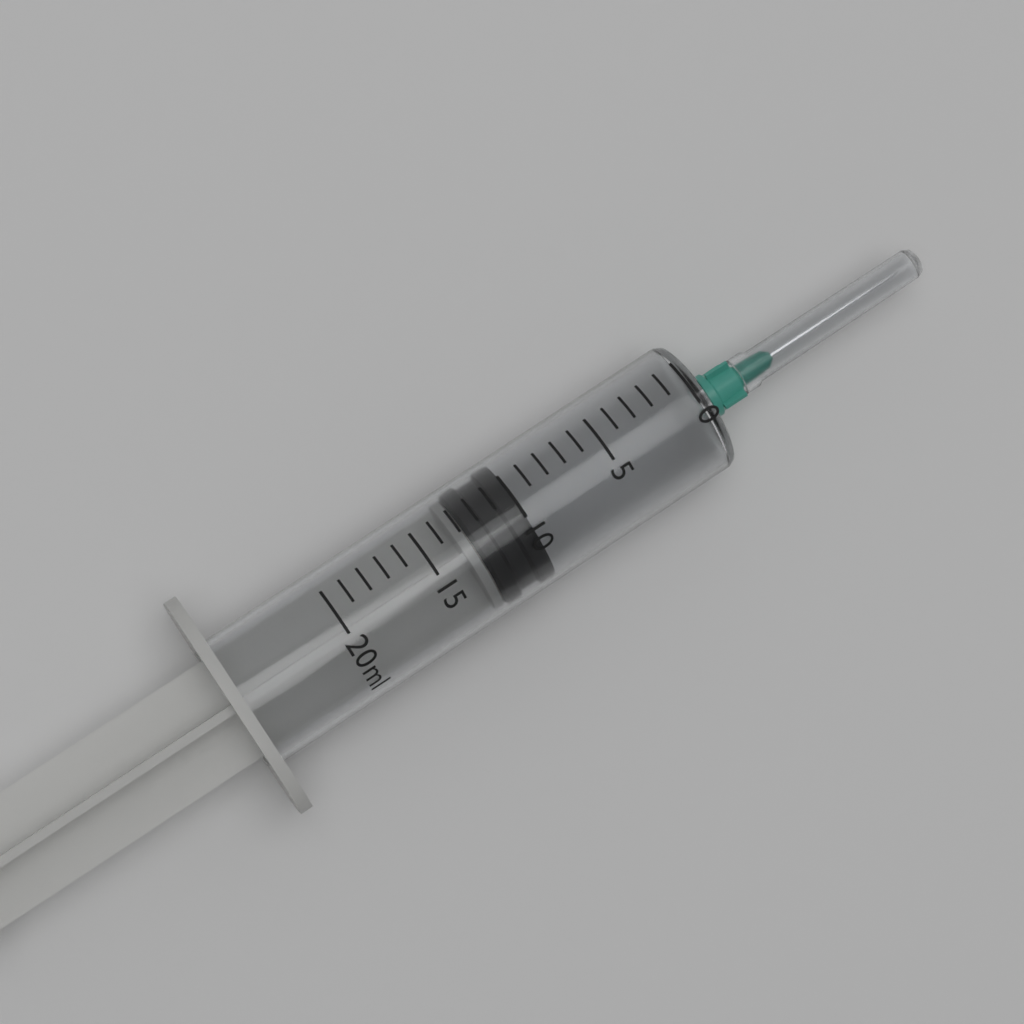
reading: 10 ml
